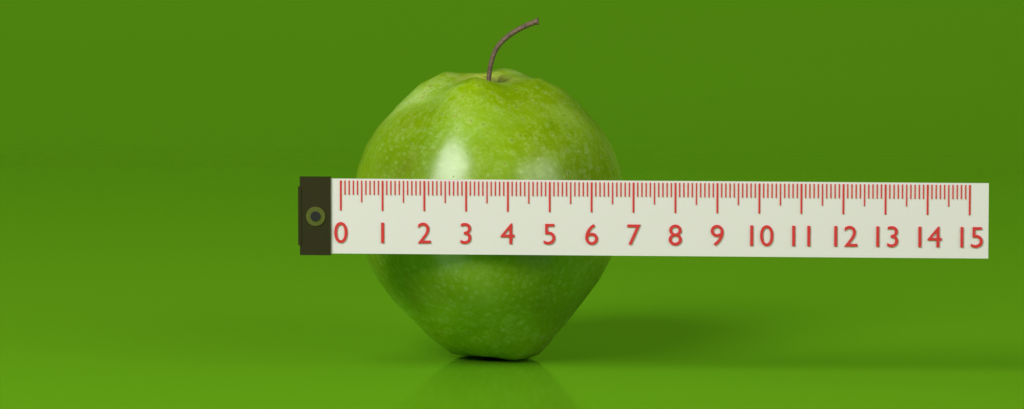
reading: 6.6 (no unit)
